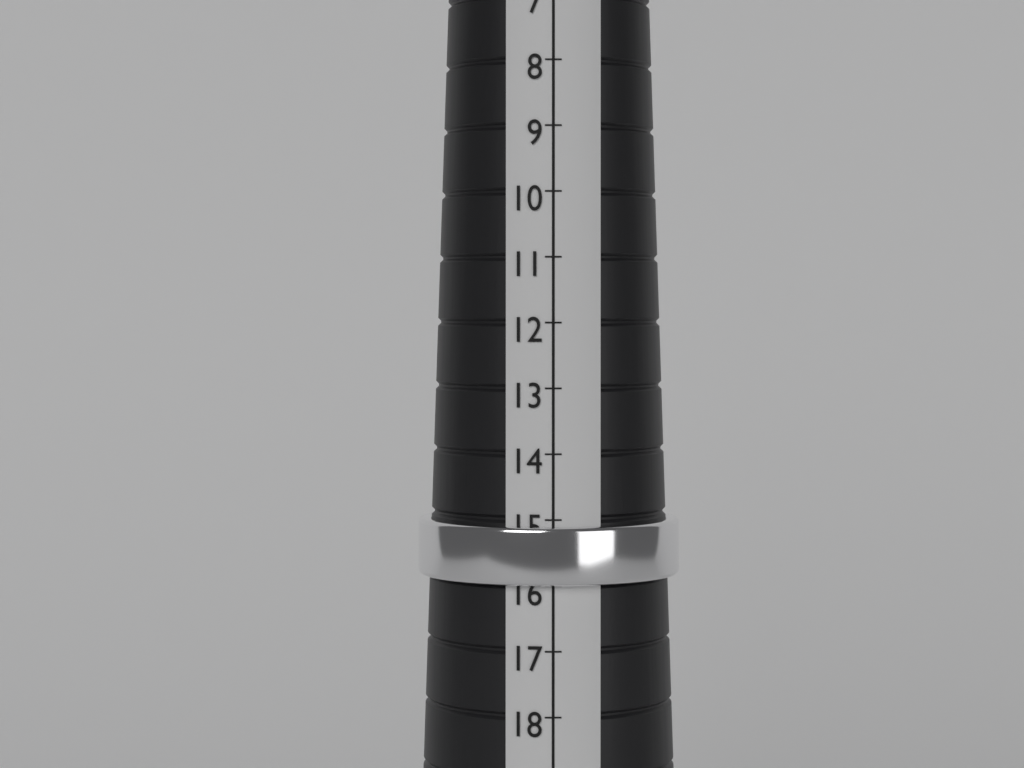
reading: 16 (no unit)
